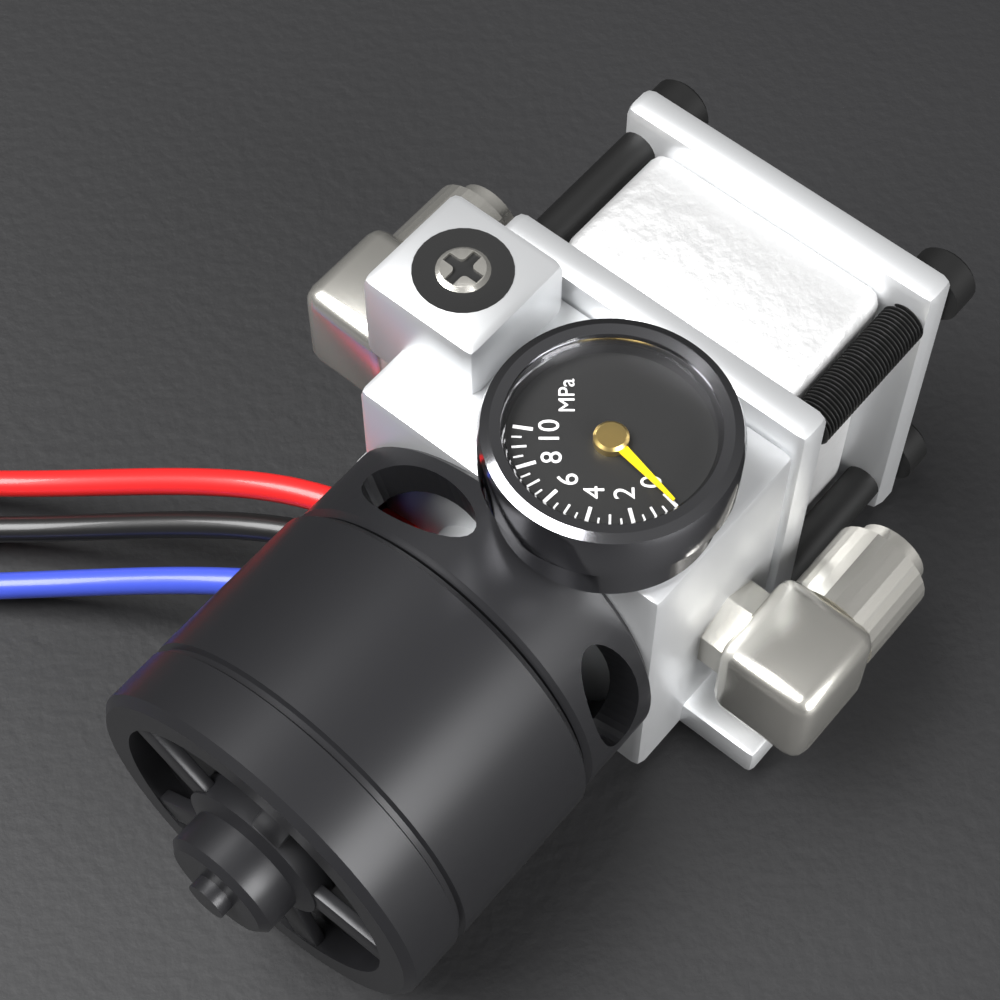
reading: 0.0 MPa
